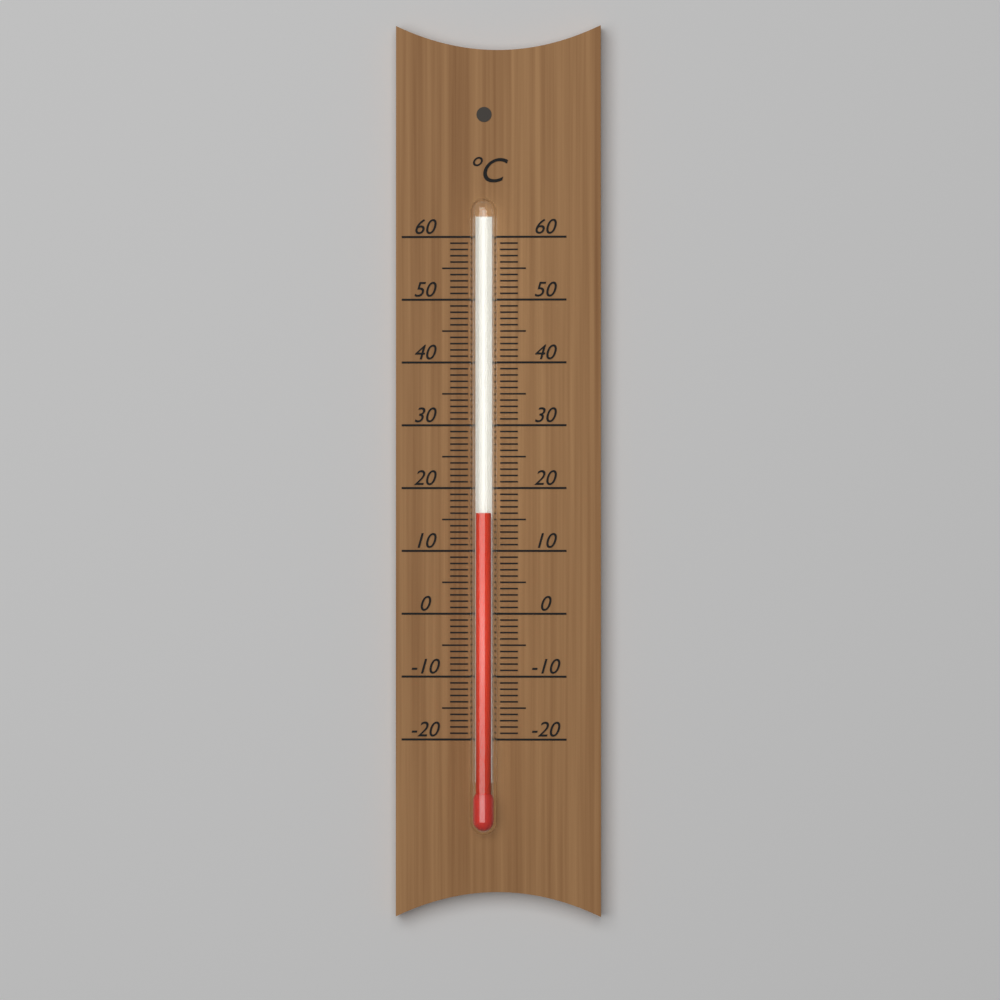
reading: 16 °C
